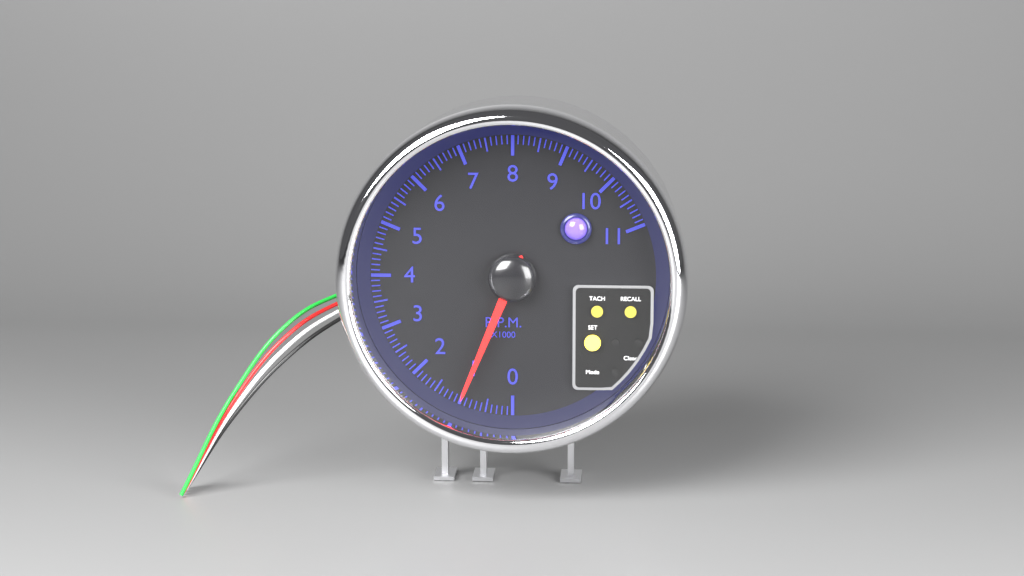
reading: 1.0 rpm x1000
